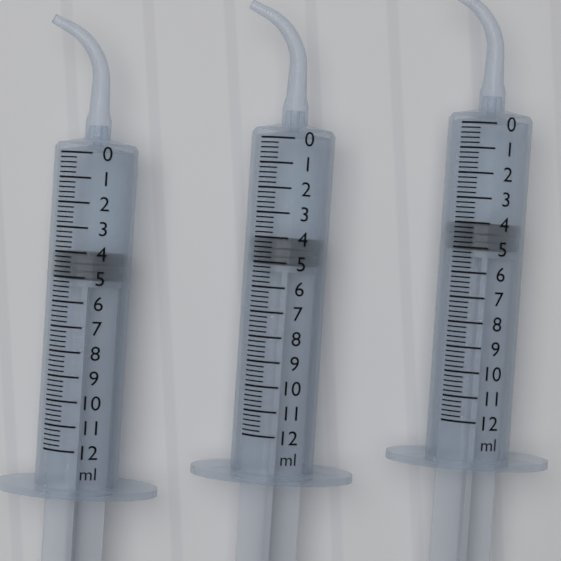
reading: 4.0 ml
